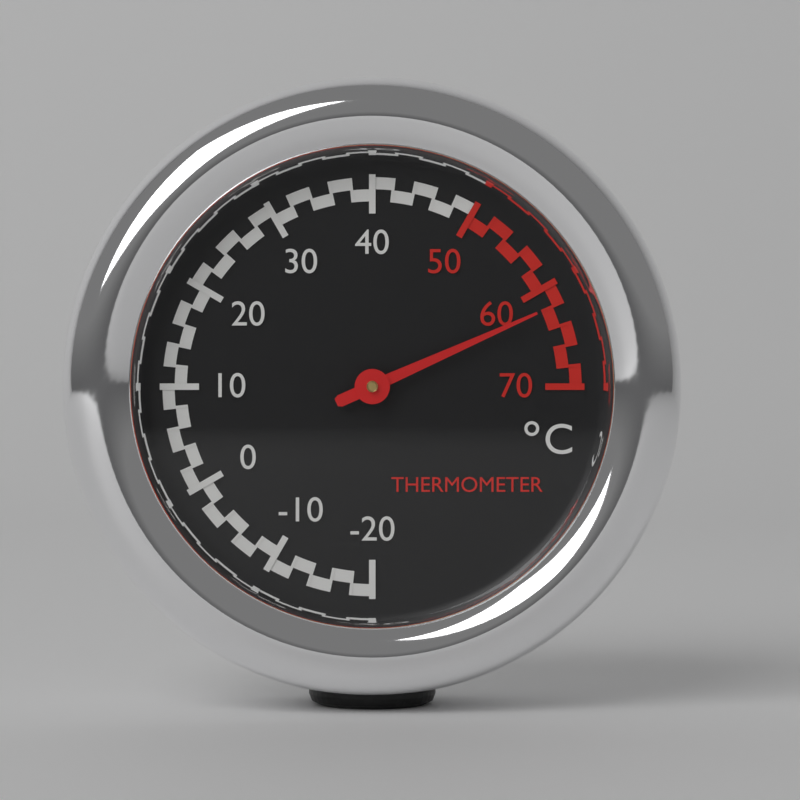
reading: 62 °C
